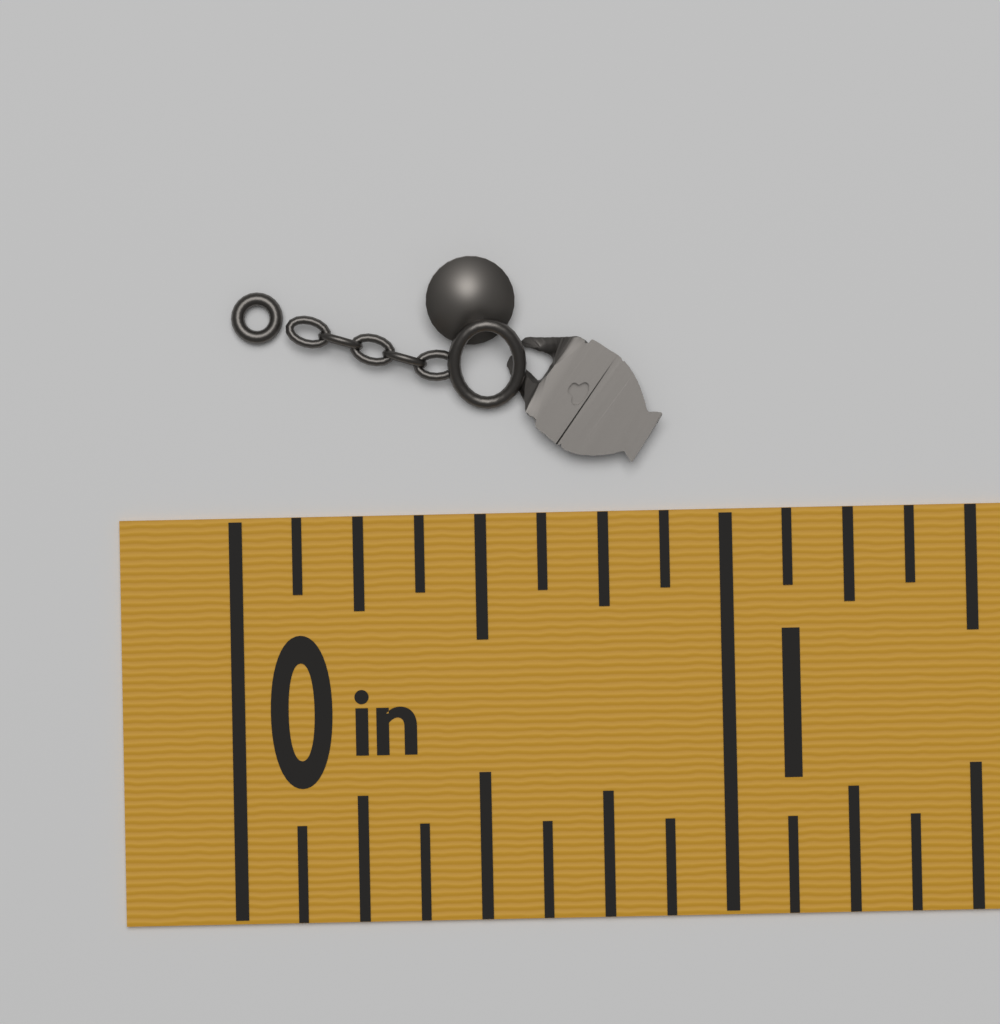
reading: 0.875 in
